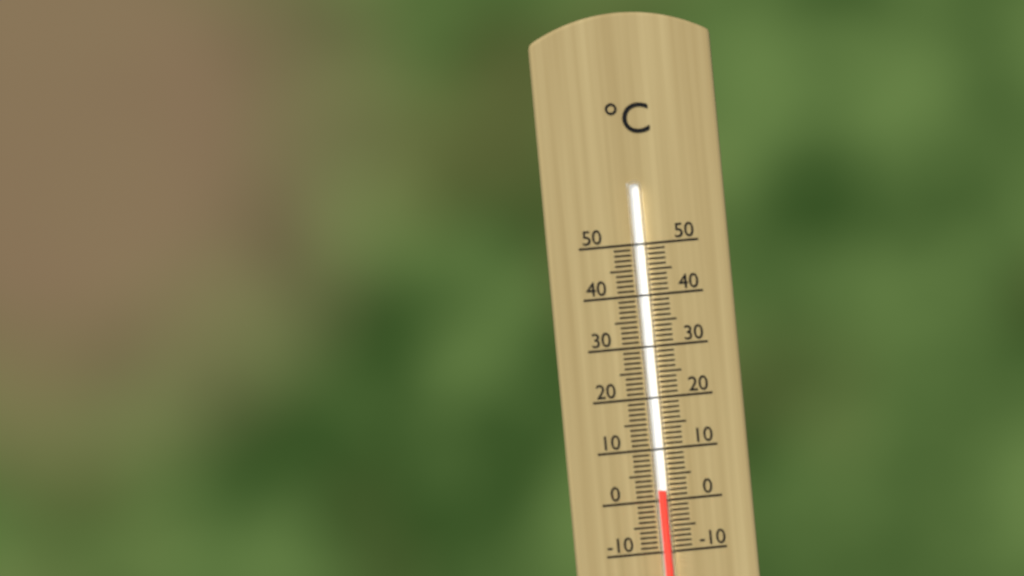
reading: 2 °C
